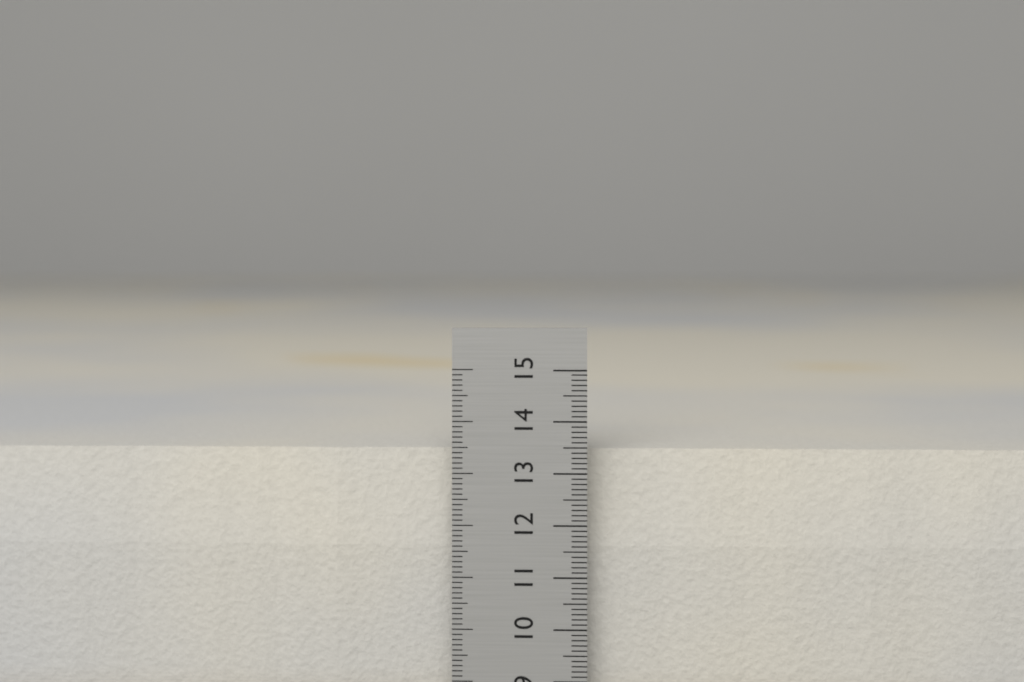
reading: 13.4 cm
